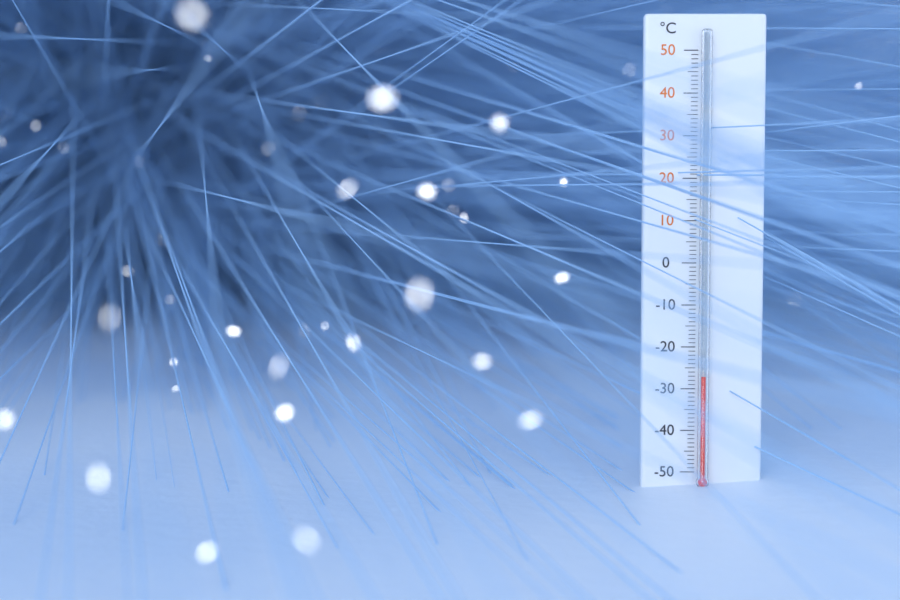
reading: -27 °C
